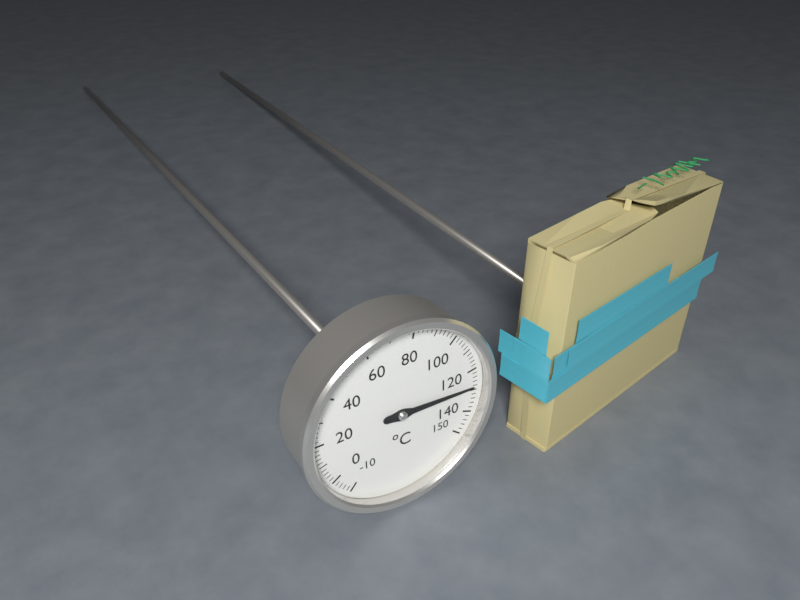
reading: 128 °C
